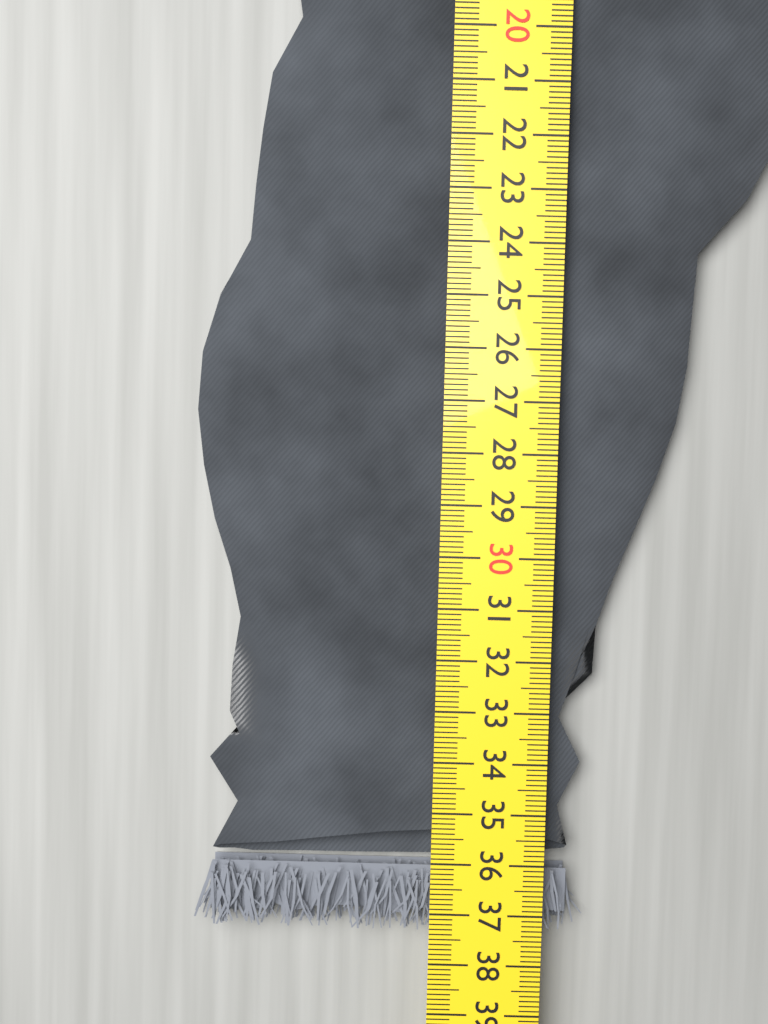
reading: 37.4 cm
